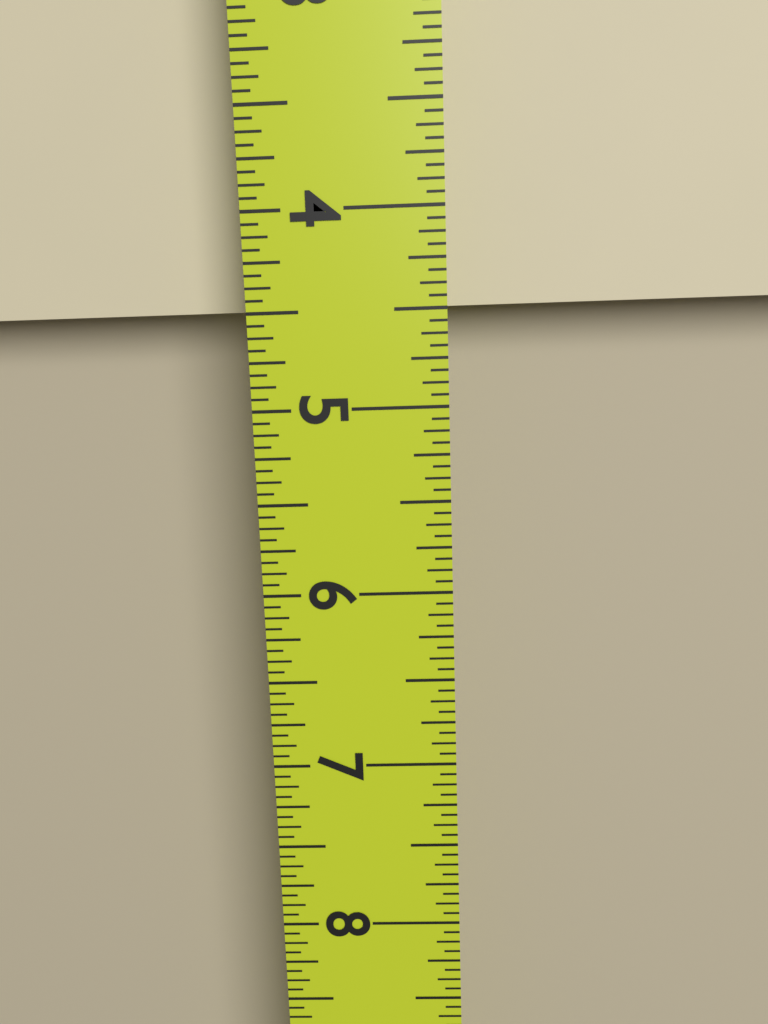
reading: 4.5000 in
